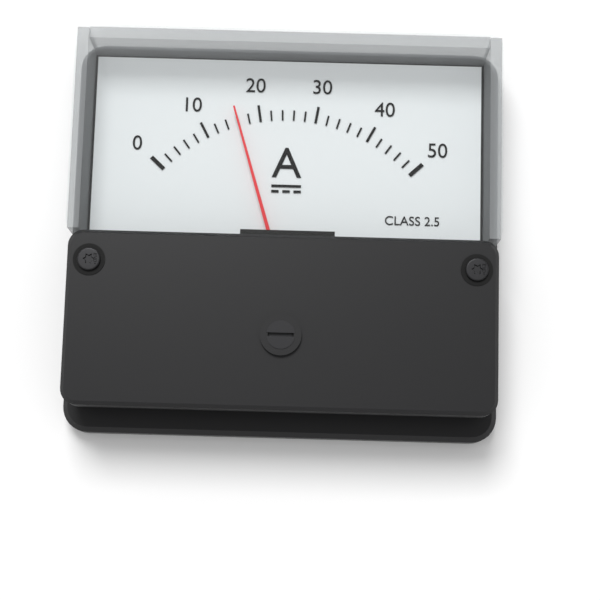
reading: 16 A
